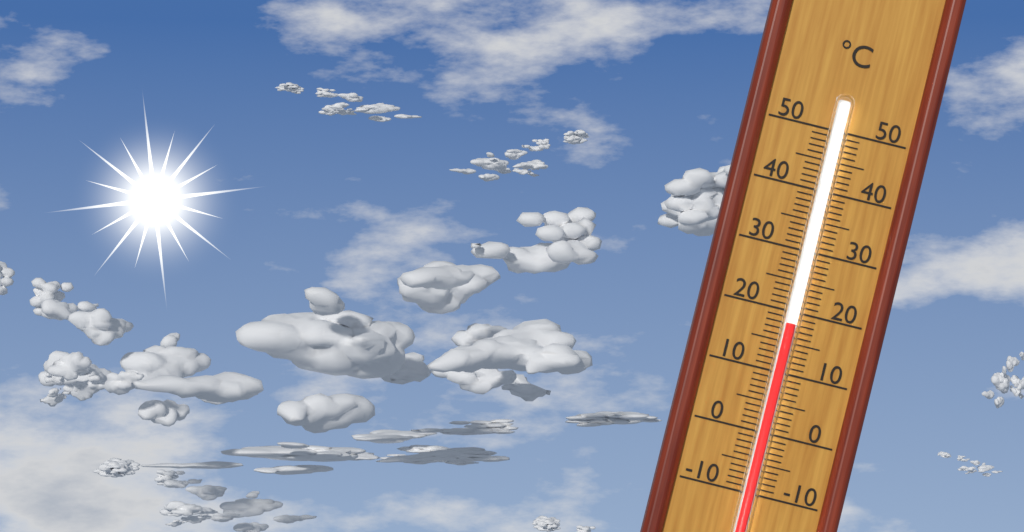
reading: 18 °C
